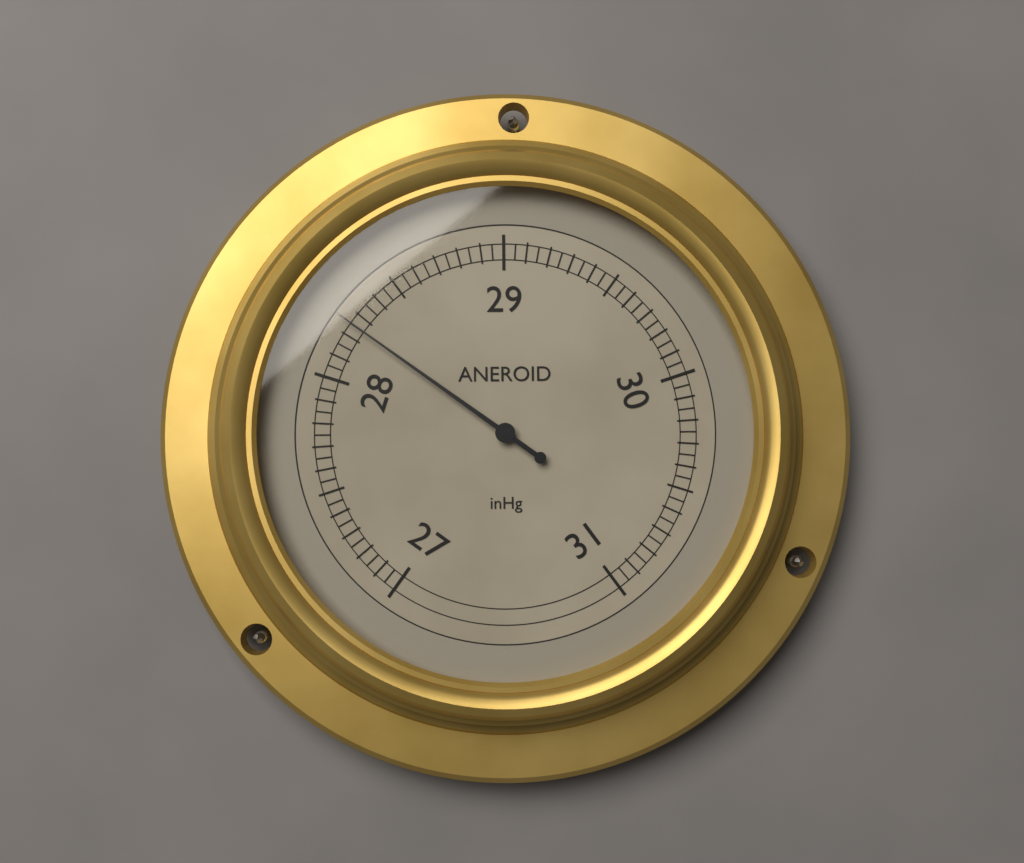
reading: 28.25 inHg
